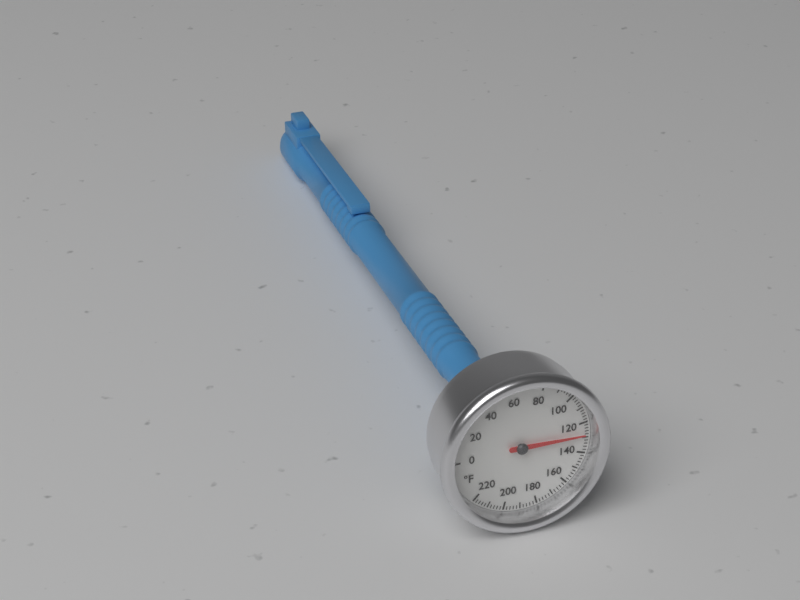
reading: 128 °F
